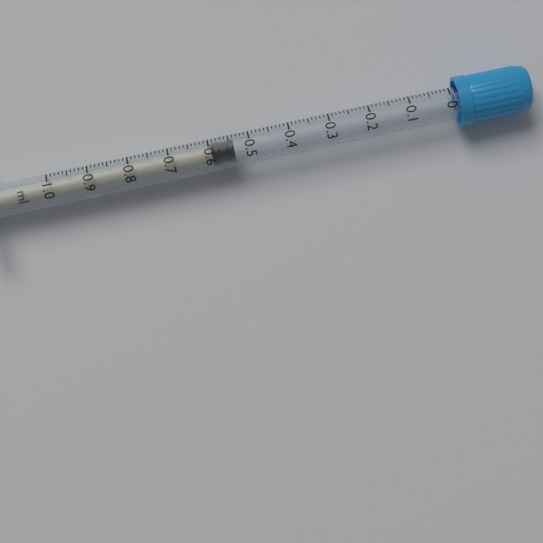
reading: 0.54 ml
